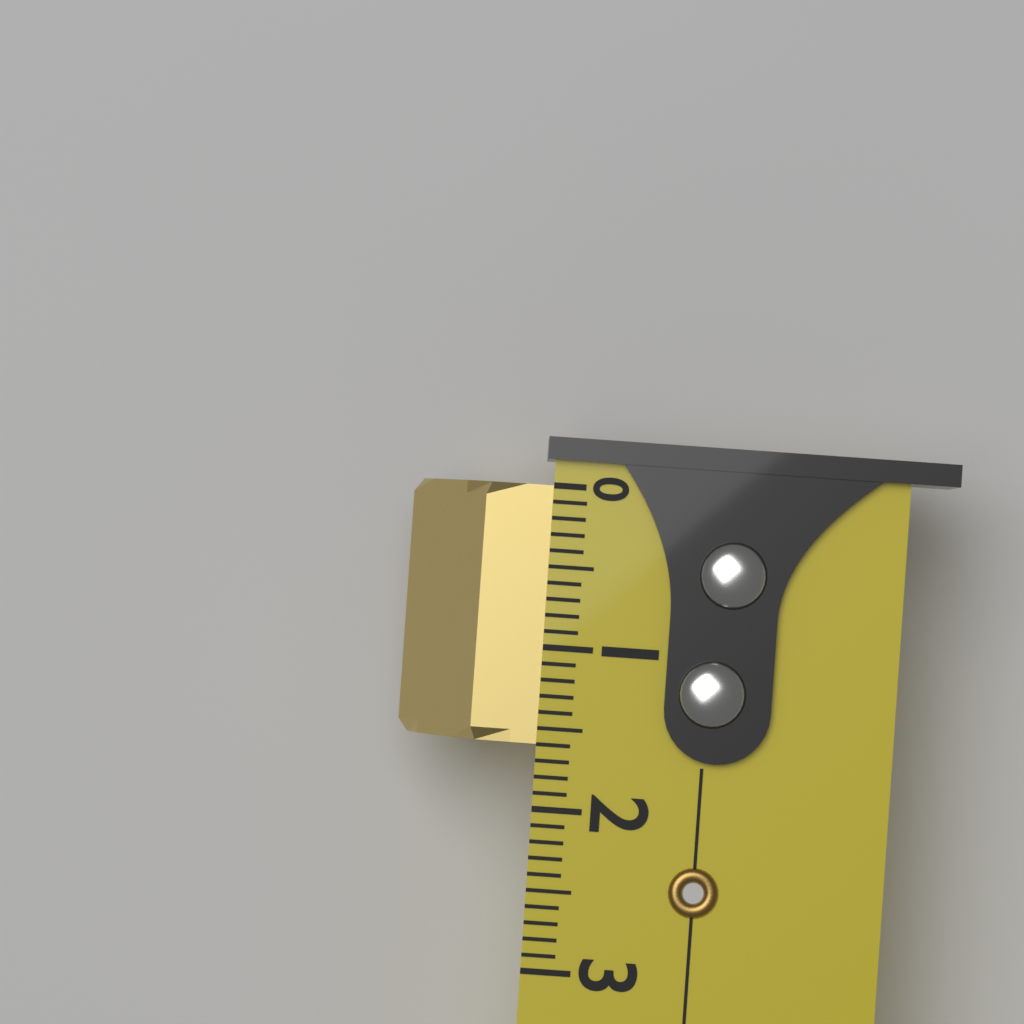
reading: 1.6 (no unit)
